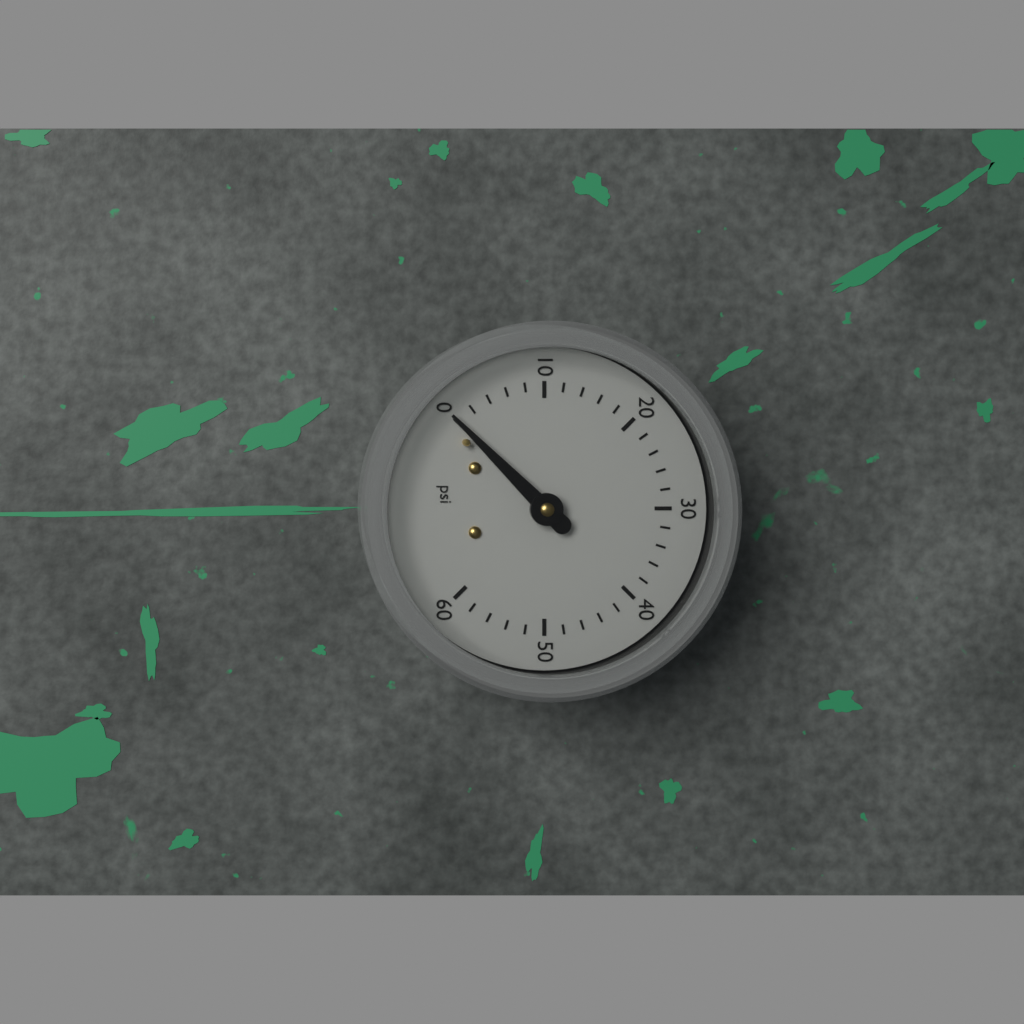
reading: 0 psi
